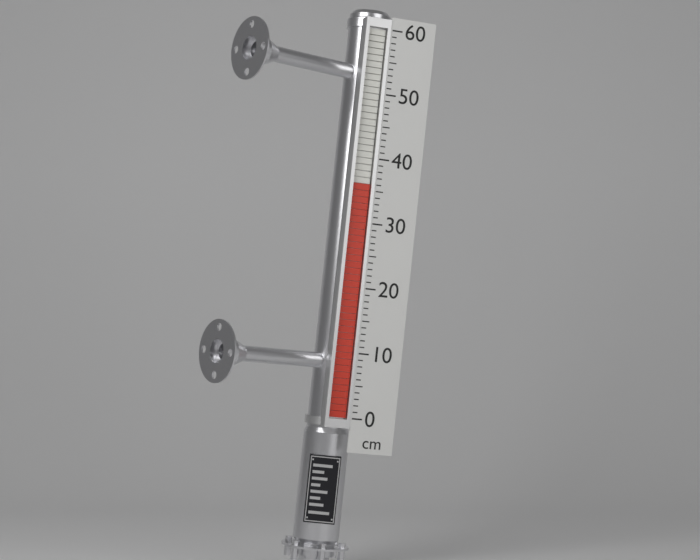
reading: 36 cm
